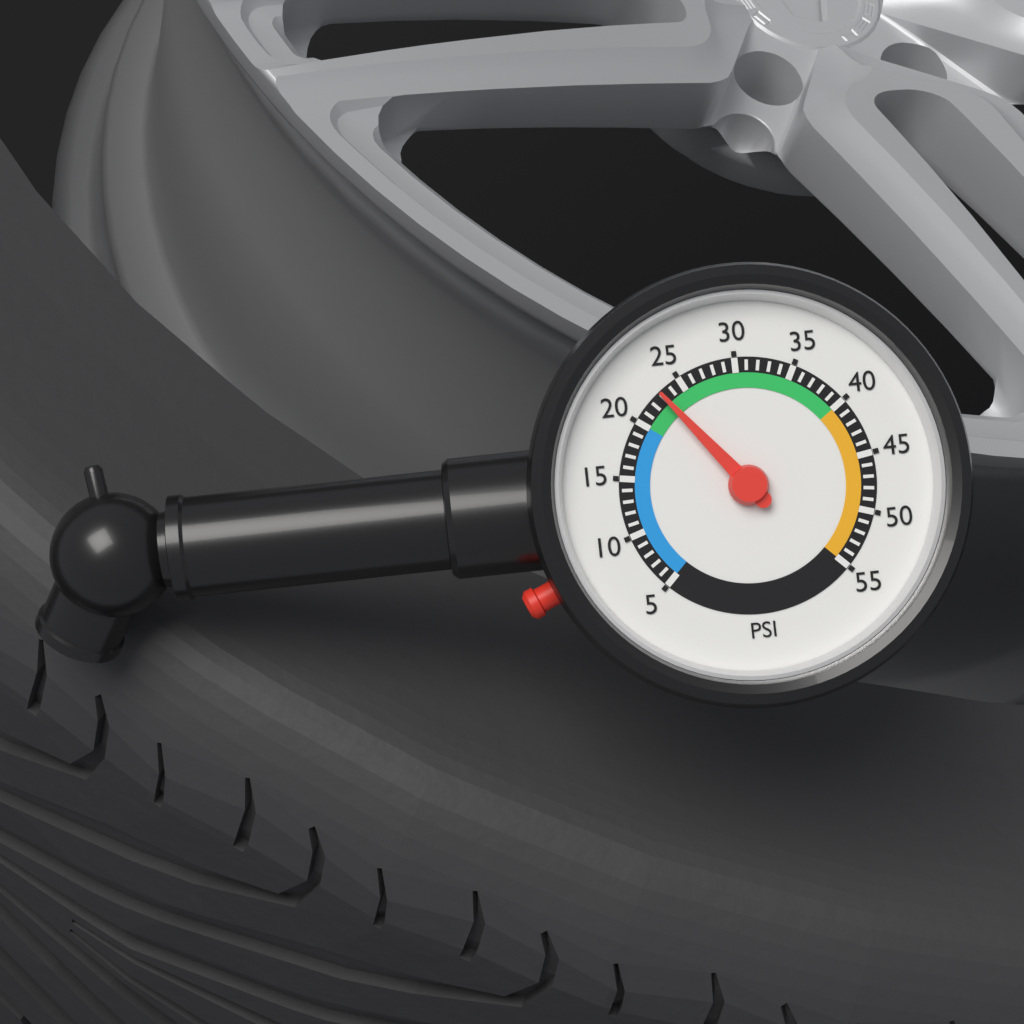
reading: 23 psi
